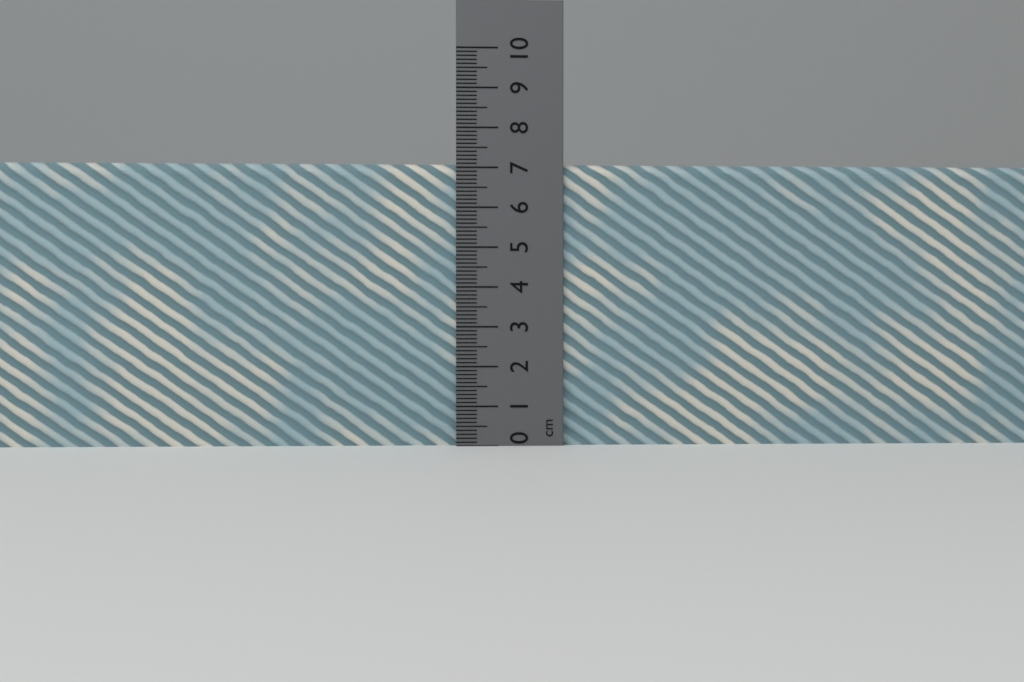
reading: 7.1 cm
